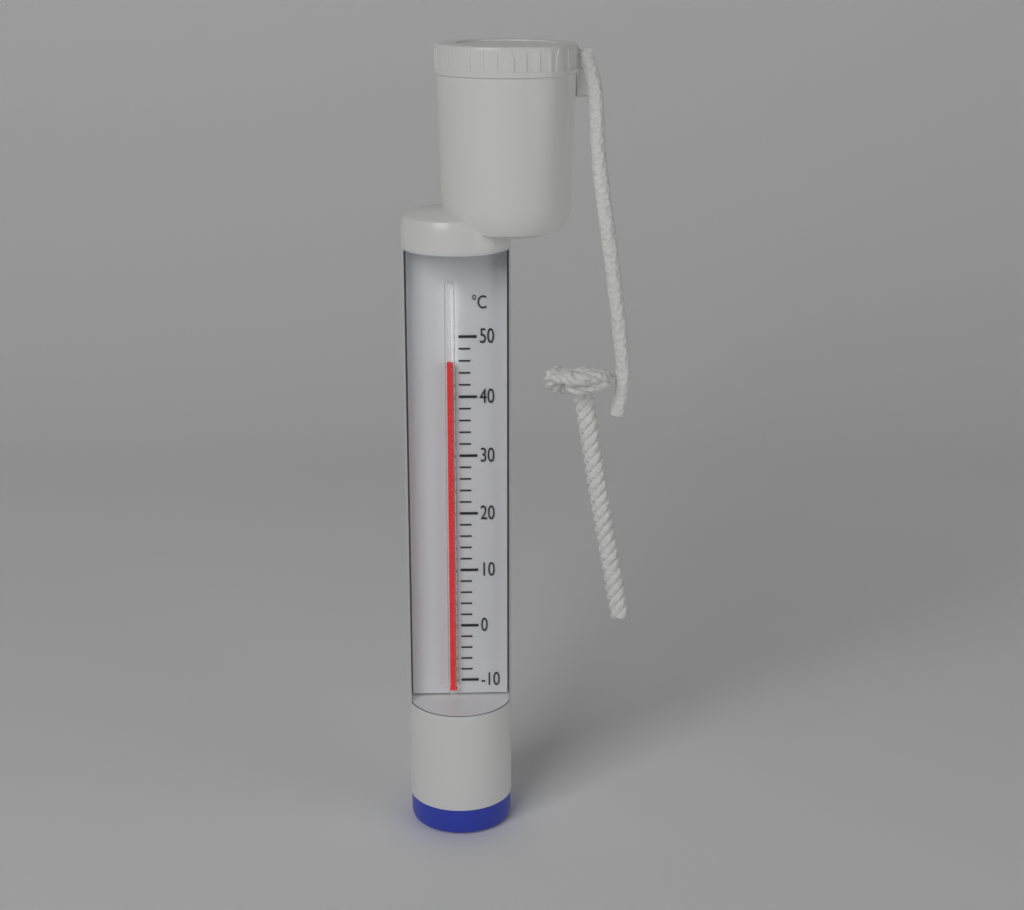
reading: 46 °C
